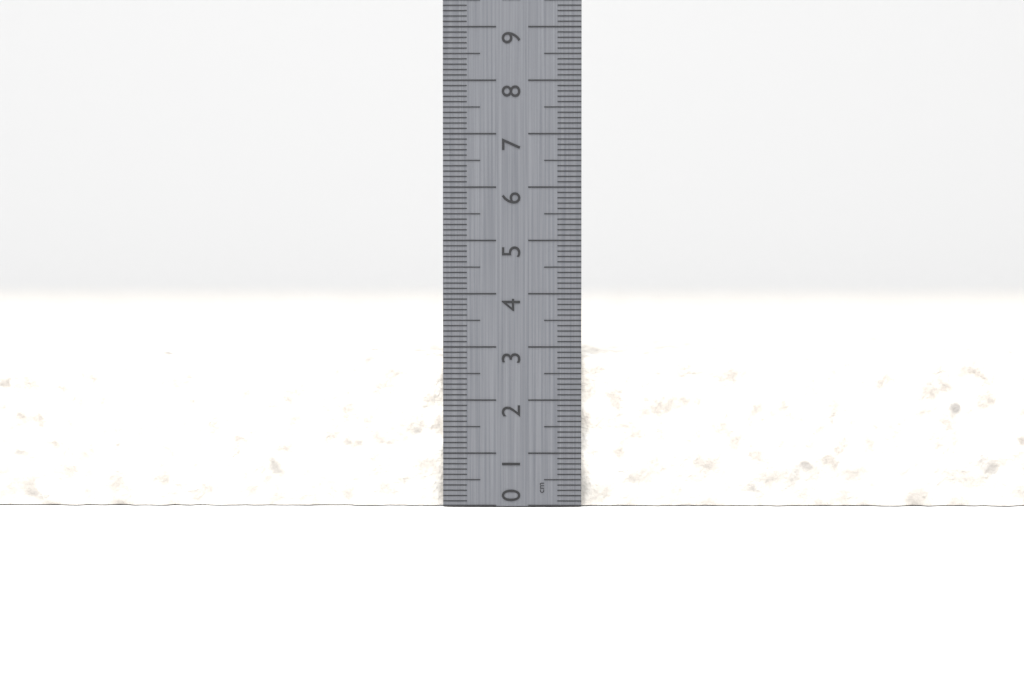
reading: 2.9 cm
